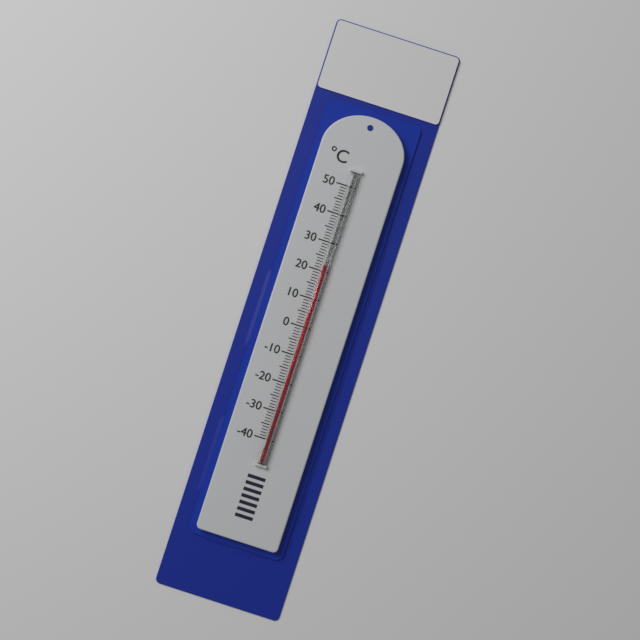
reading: 22 °C
